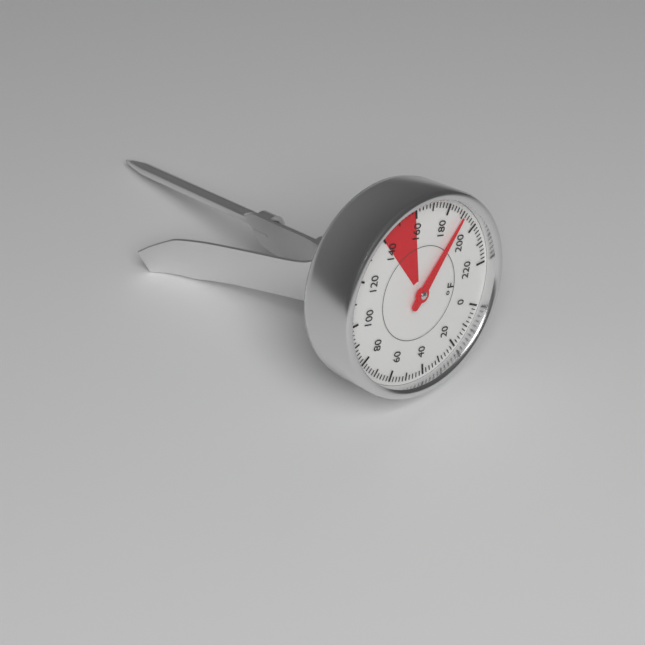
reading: 190 °F
